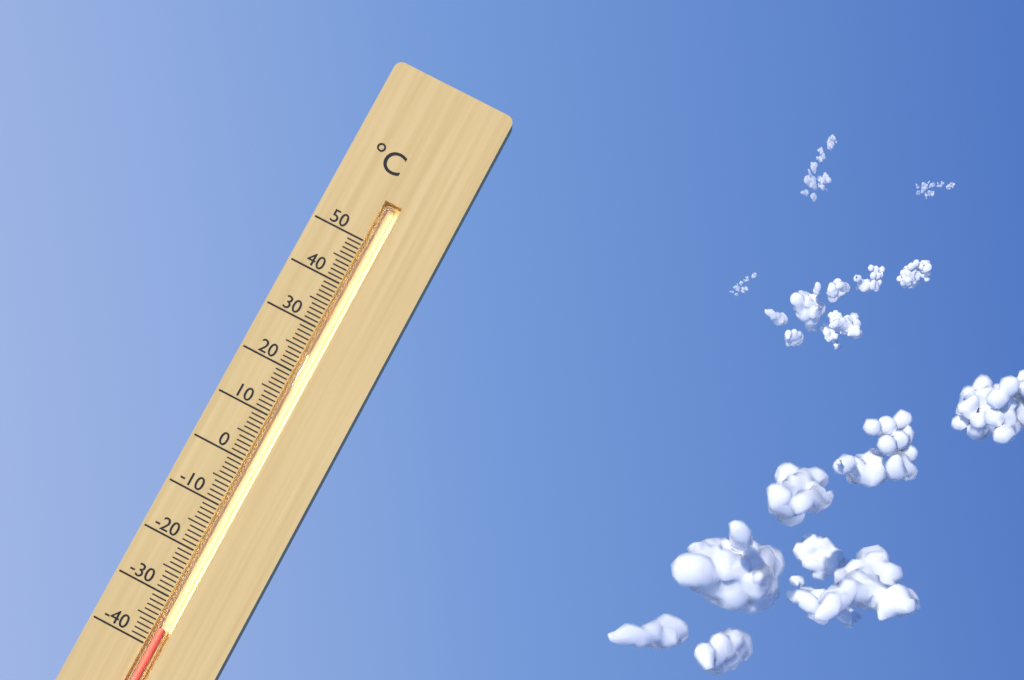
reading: -36 °C
